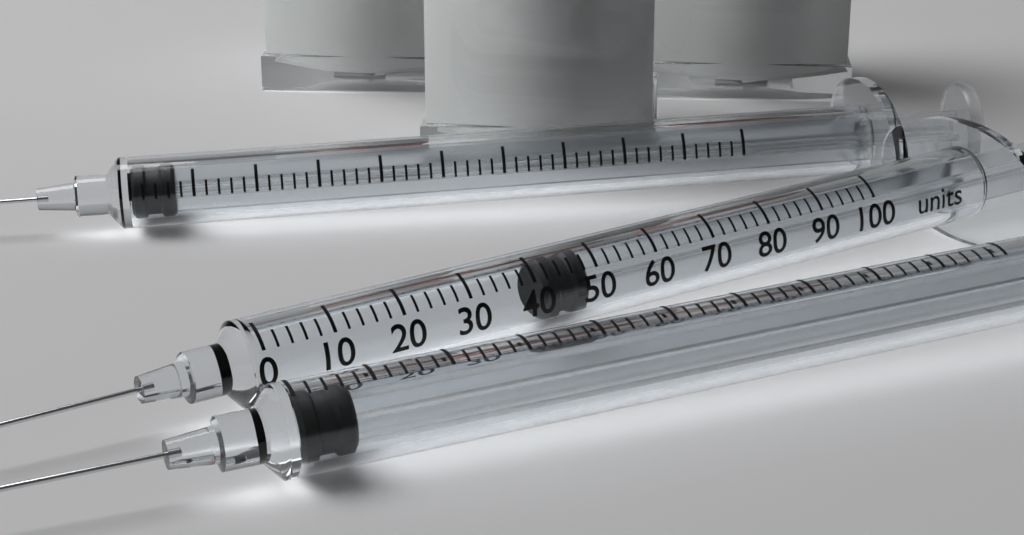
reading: 42 units
